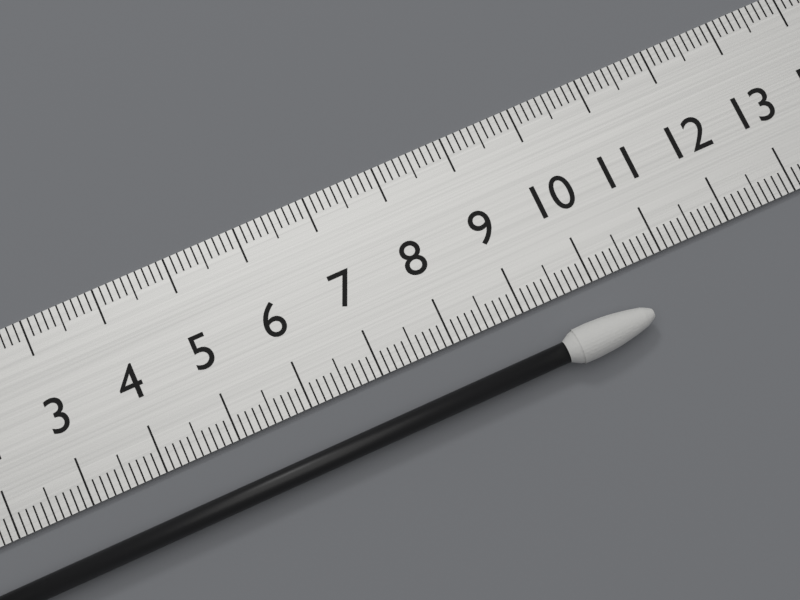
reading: 10.5 cm
